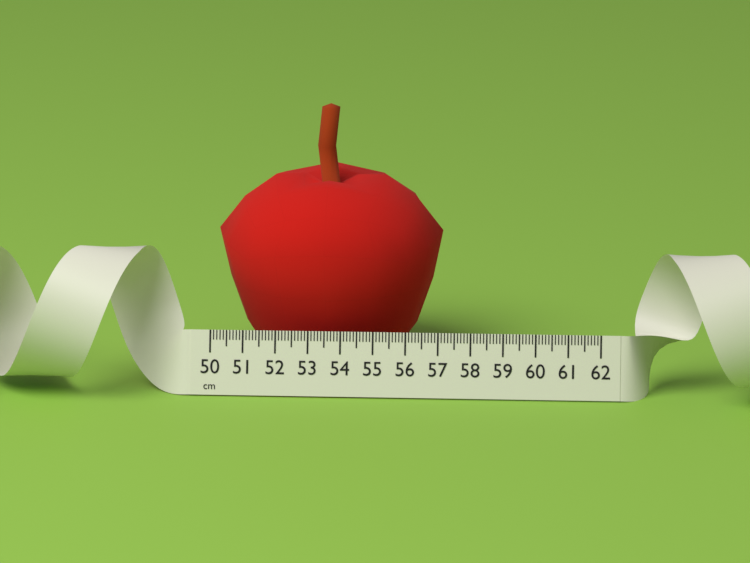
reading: 57.0 cm
